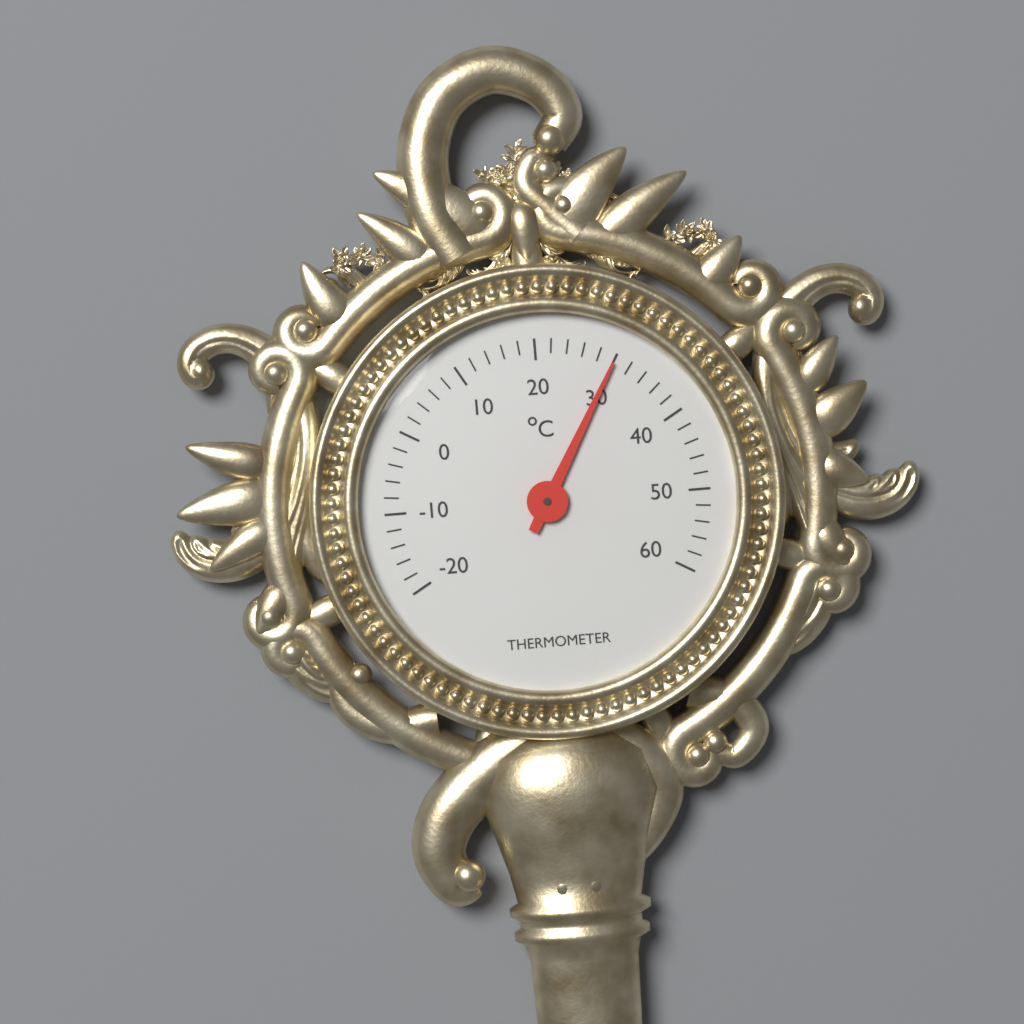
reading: 30 °C
